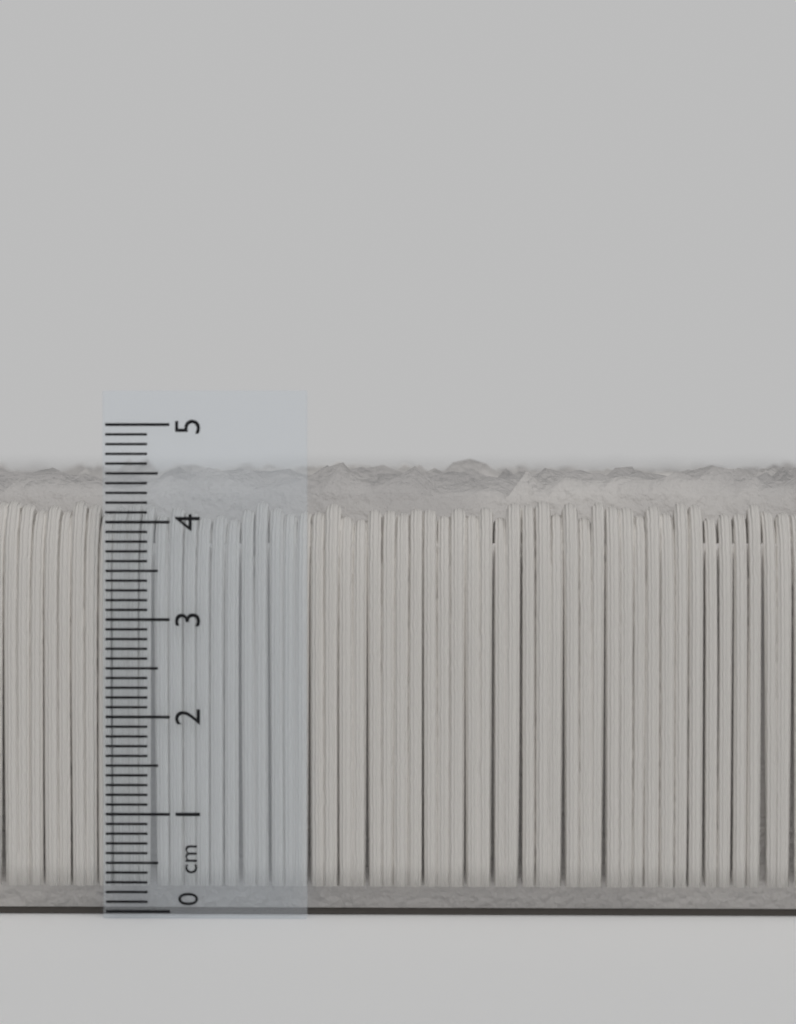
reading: 4.7 cm
